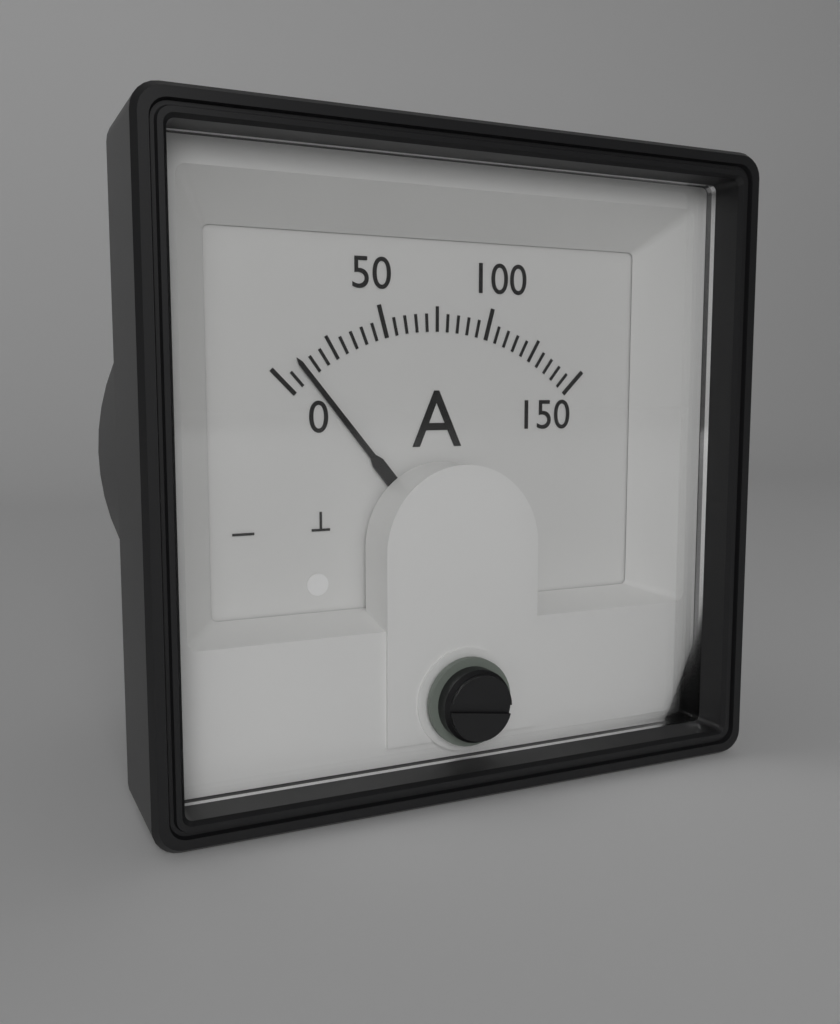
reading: 10 A
